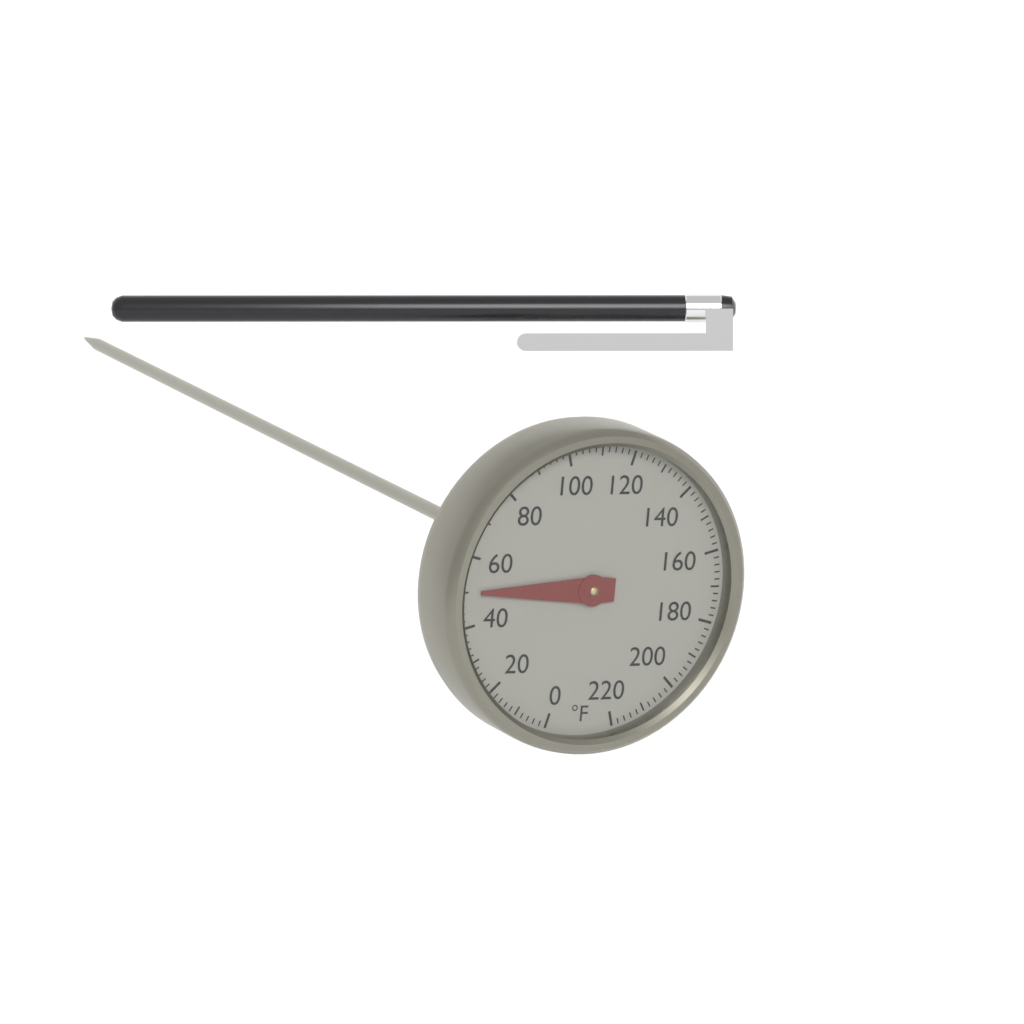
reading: 50 °F
